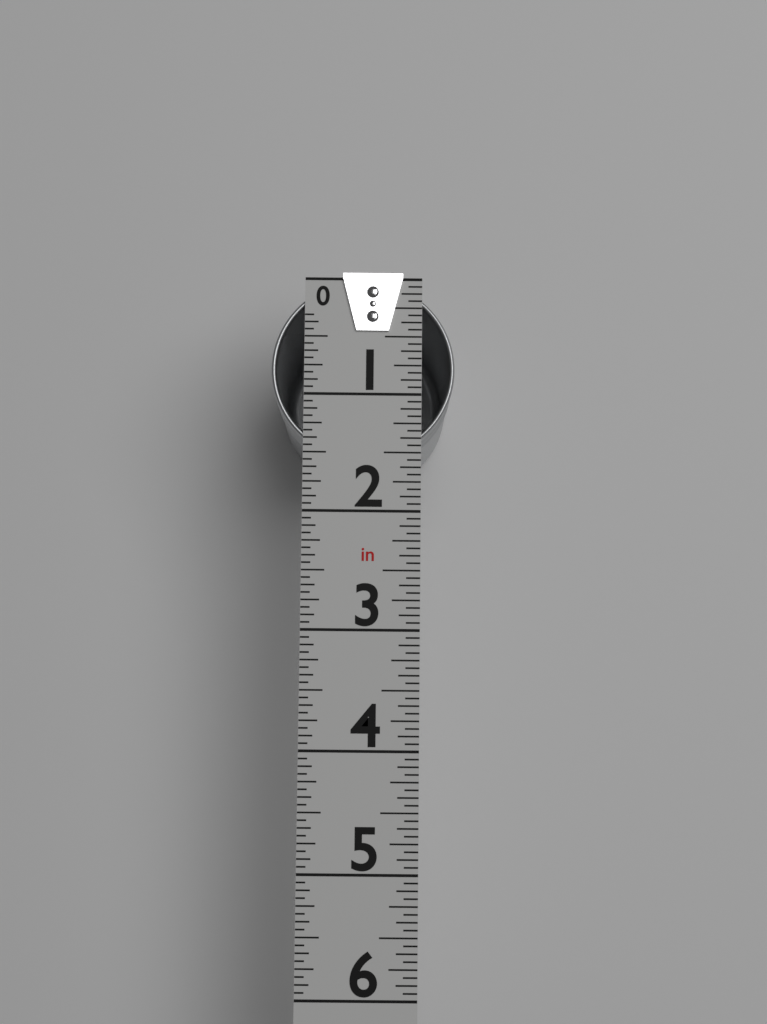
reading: 1.5625 in
